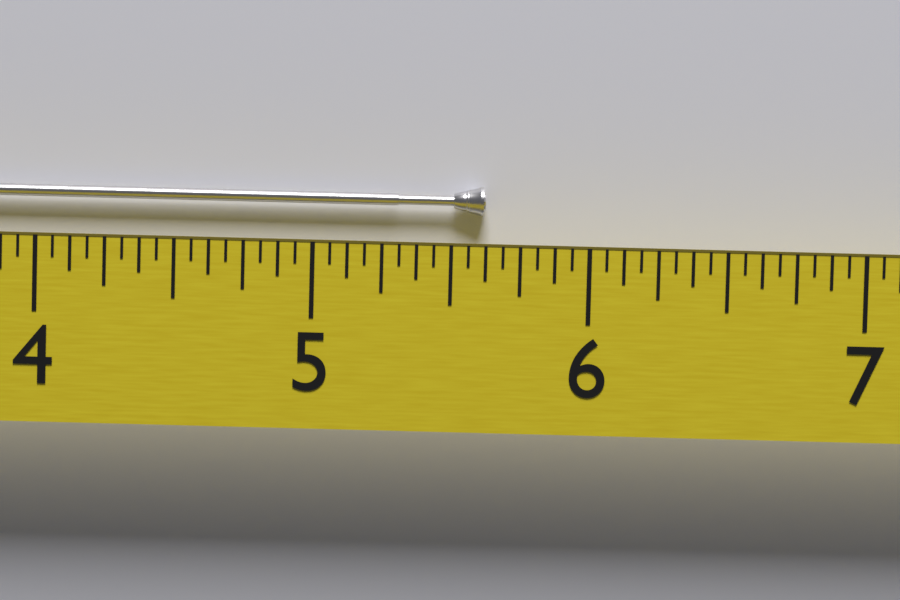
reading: 5.6250 (no unit)
